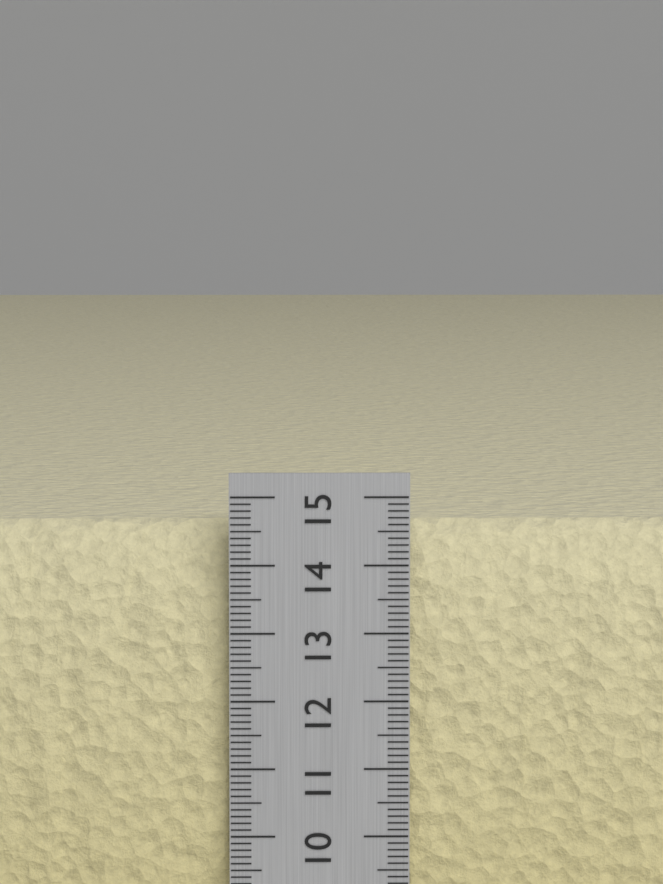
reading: 14.6 cm
